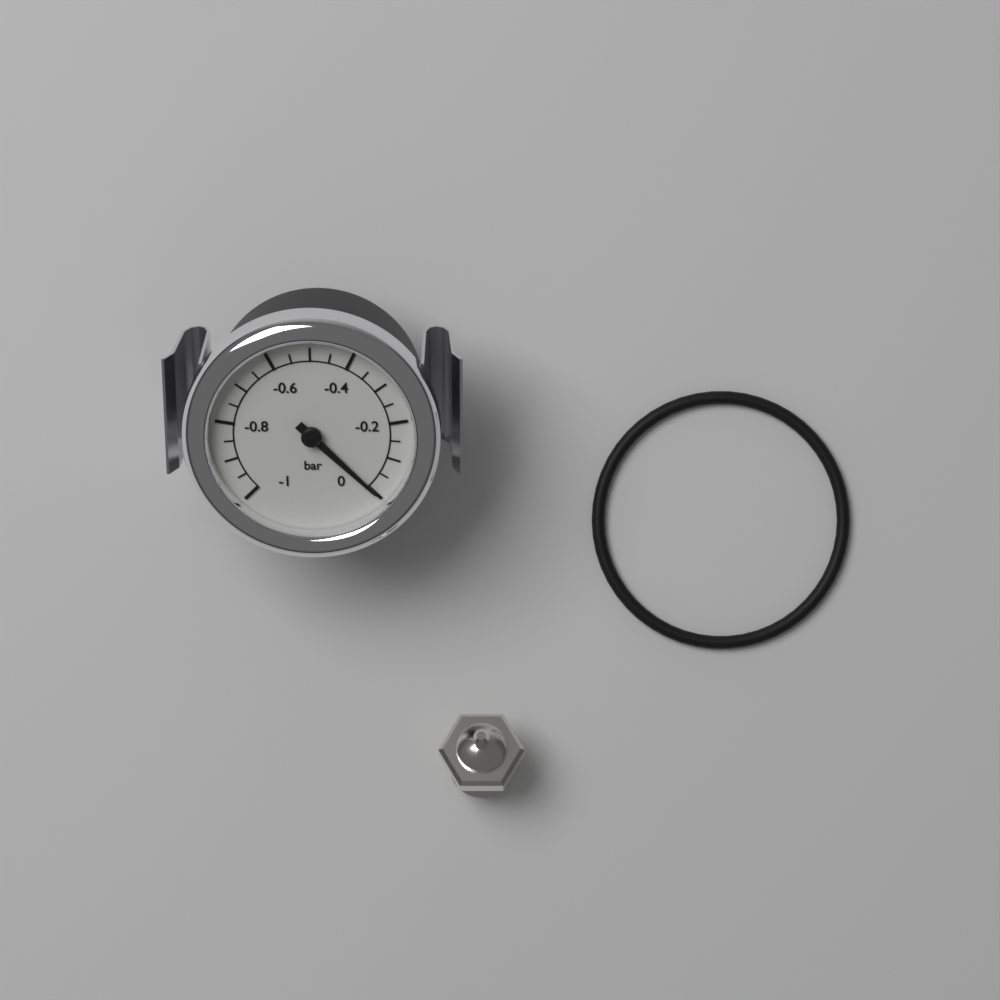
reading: 0.00 bar
